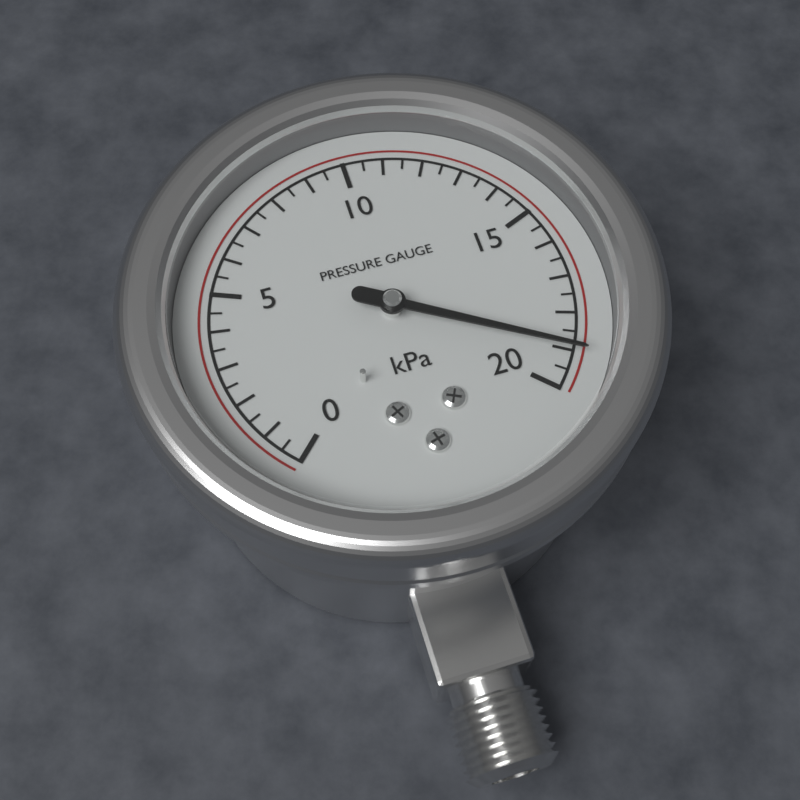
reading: 19.0 kPa
